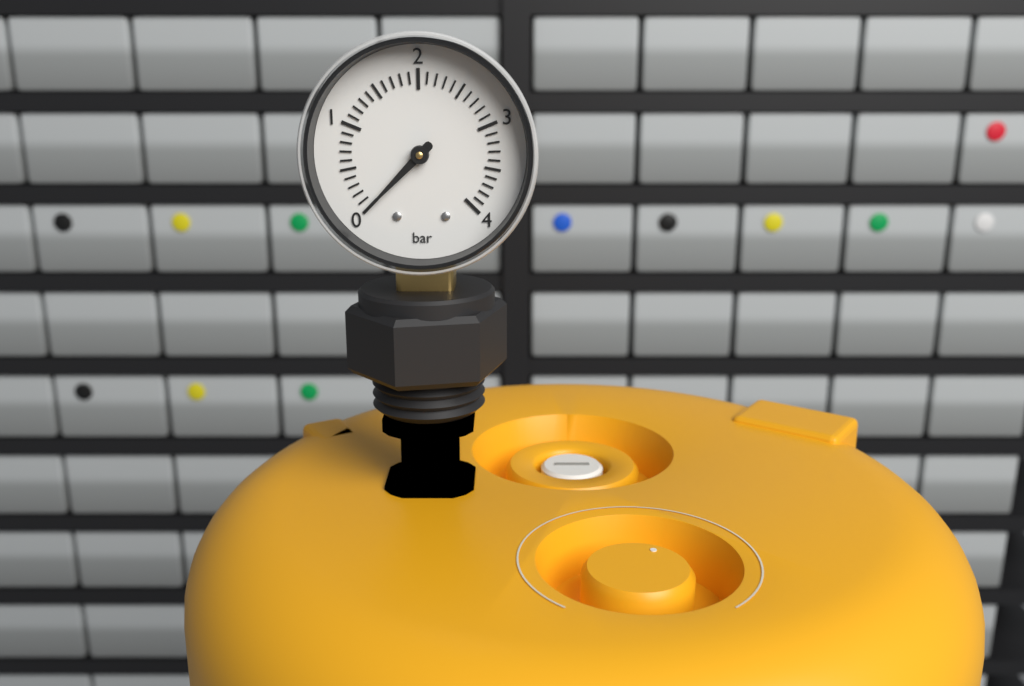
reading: 0.0 bar
